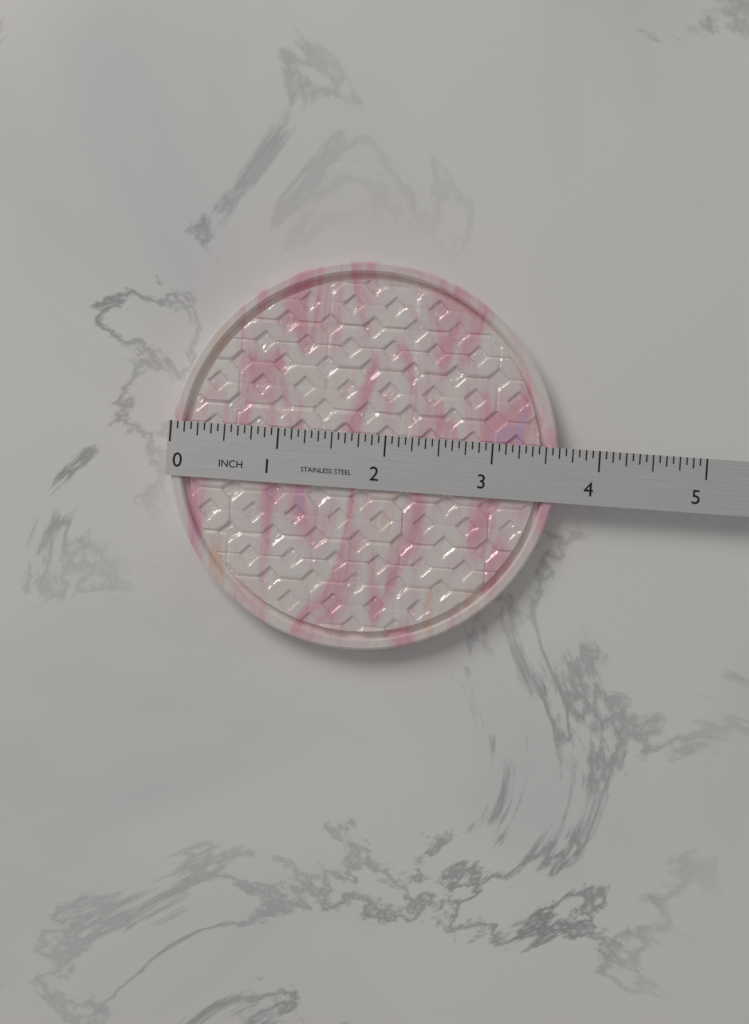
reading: 3.6250 in
